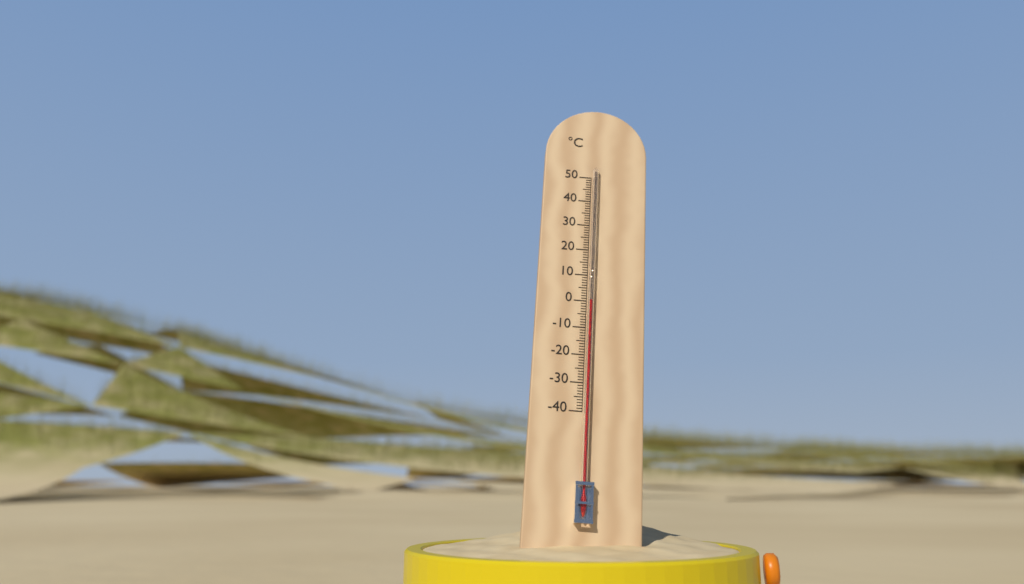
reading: 0 °C
